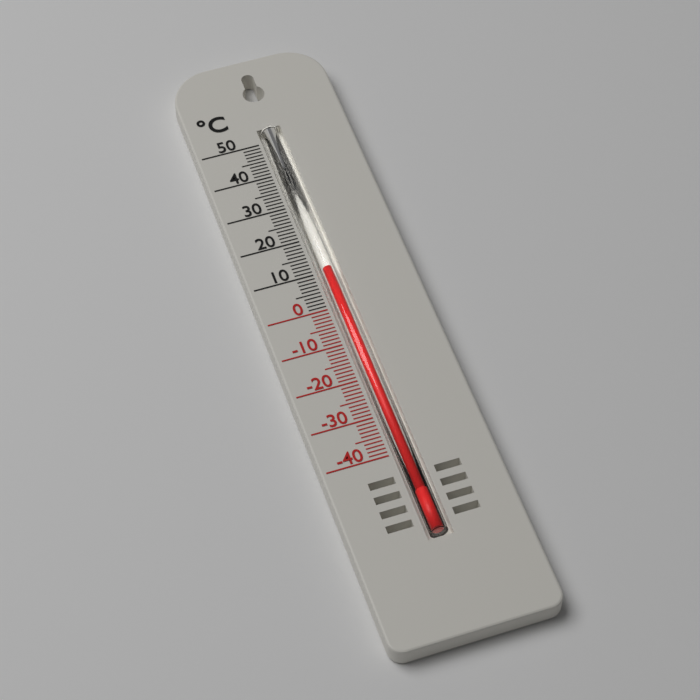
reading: 11 °C
